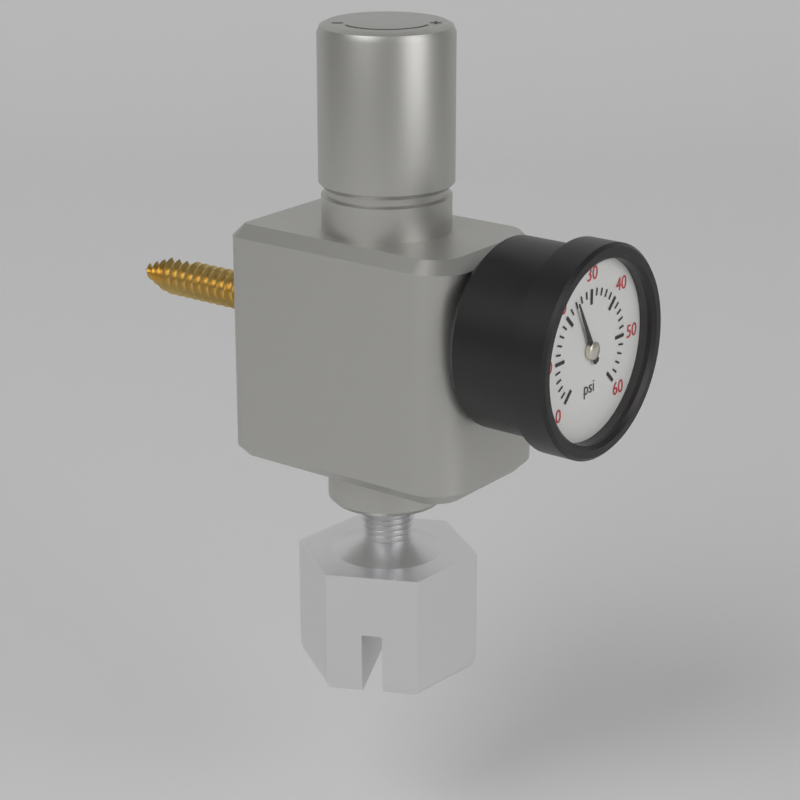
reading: 24 psi
